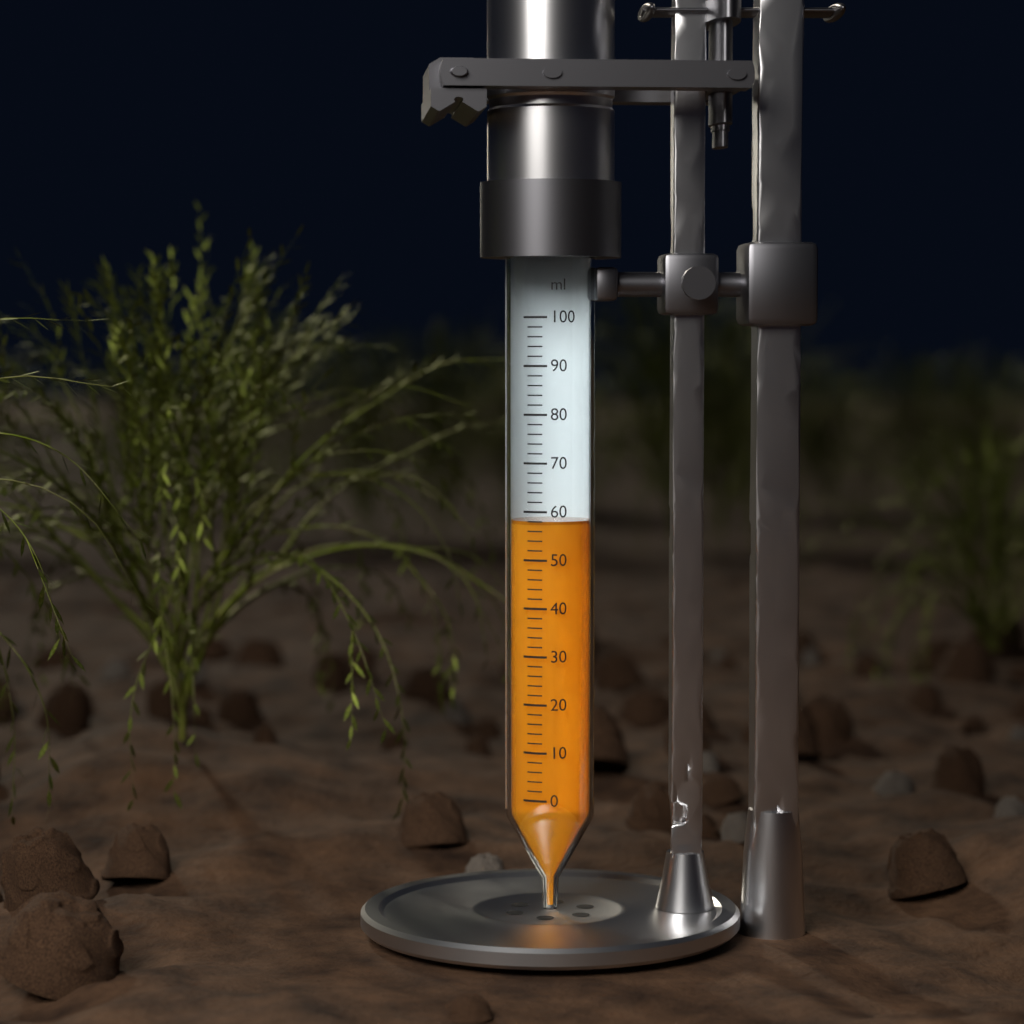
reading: 58 ml
